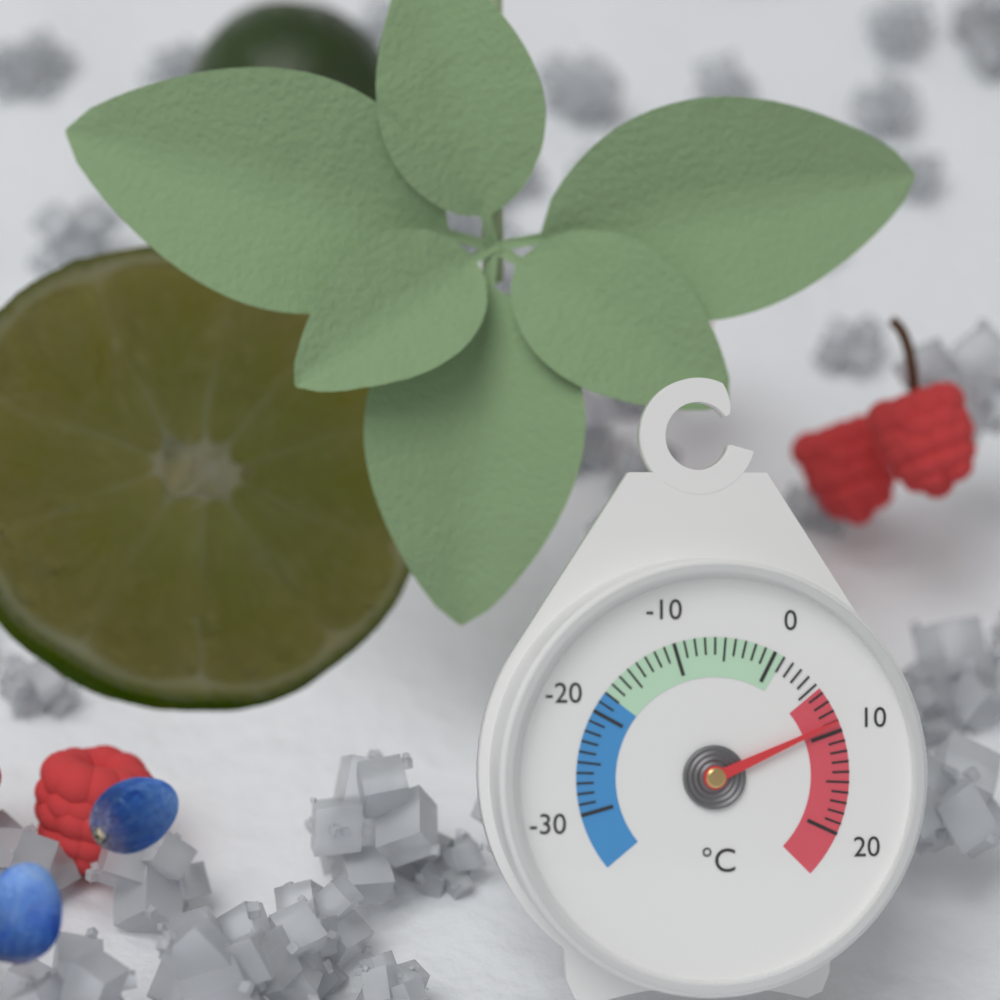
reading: 9 °C
